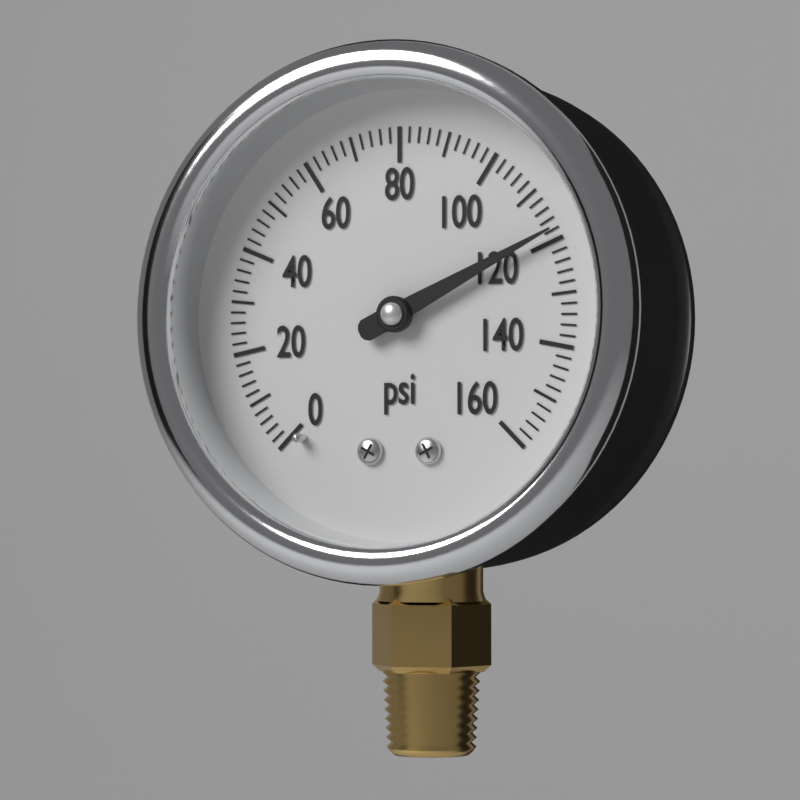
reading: 118 psi
